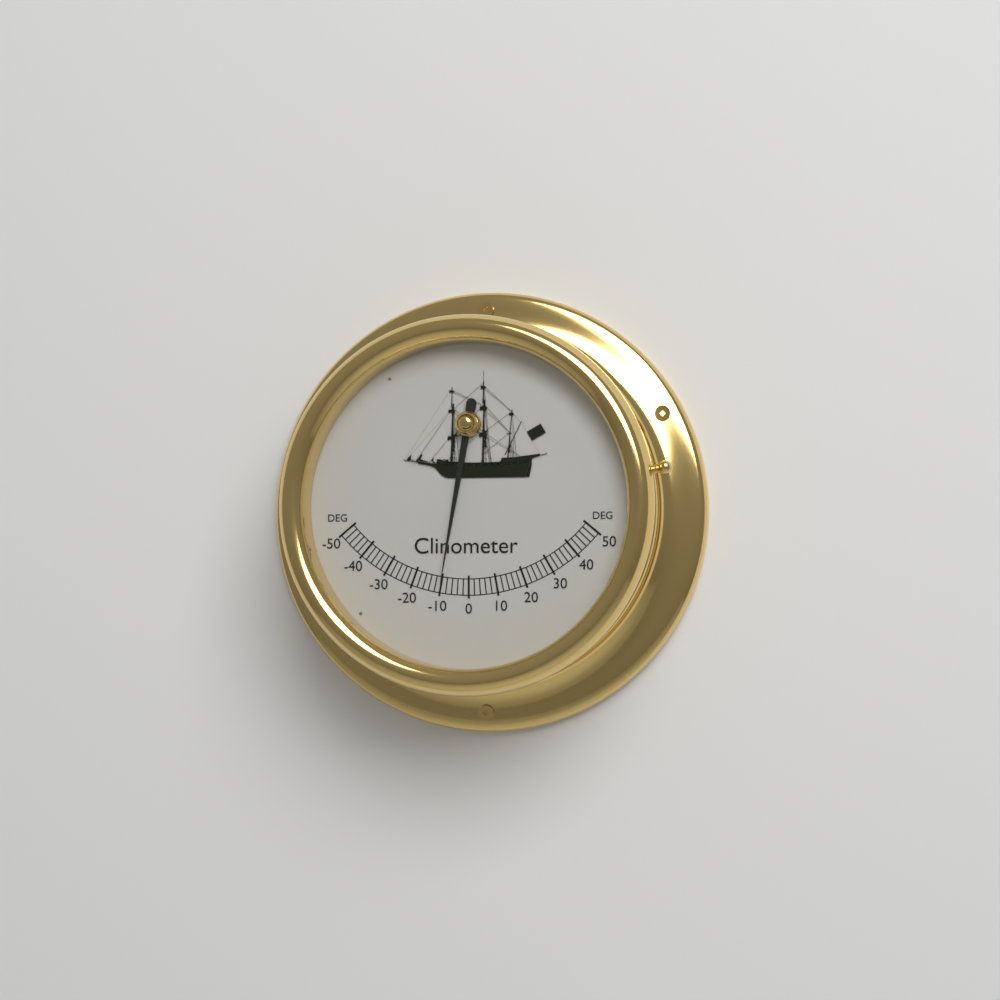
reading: -10 deg
